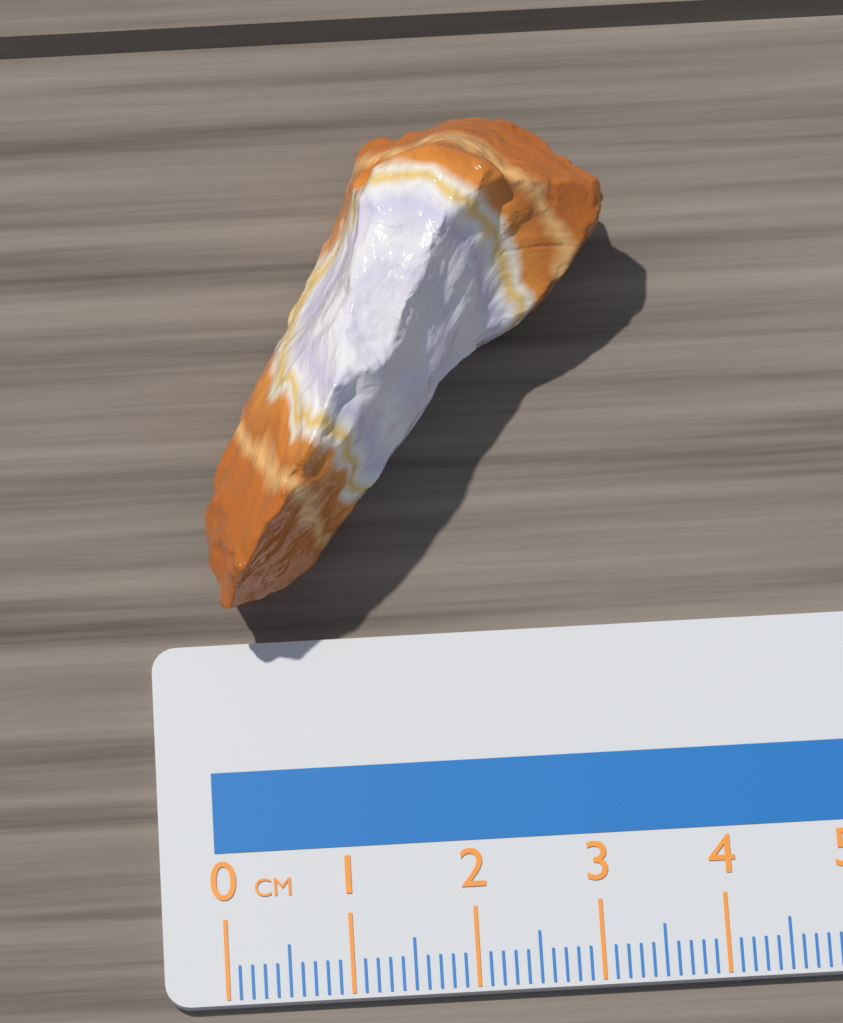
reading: 3.4 cm
